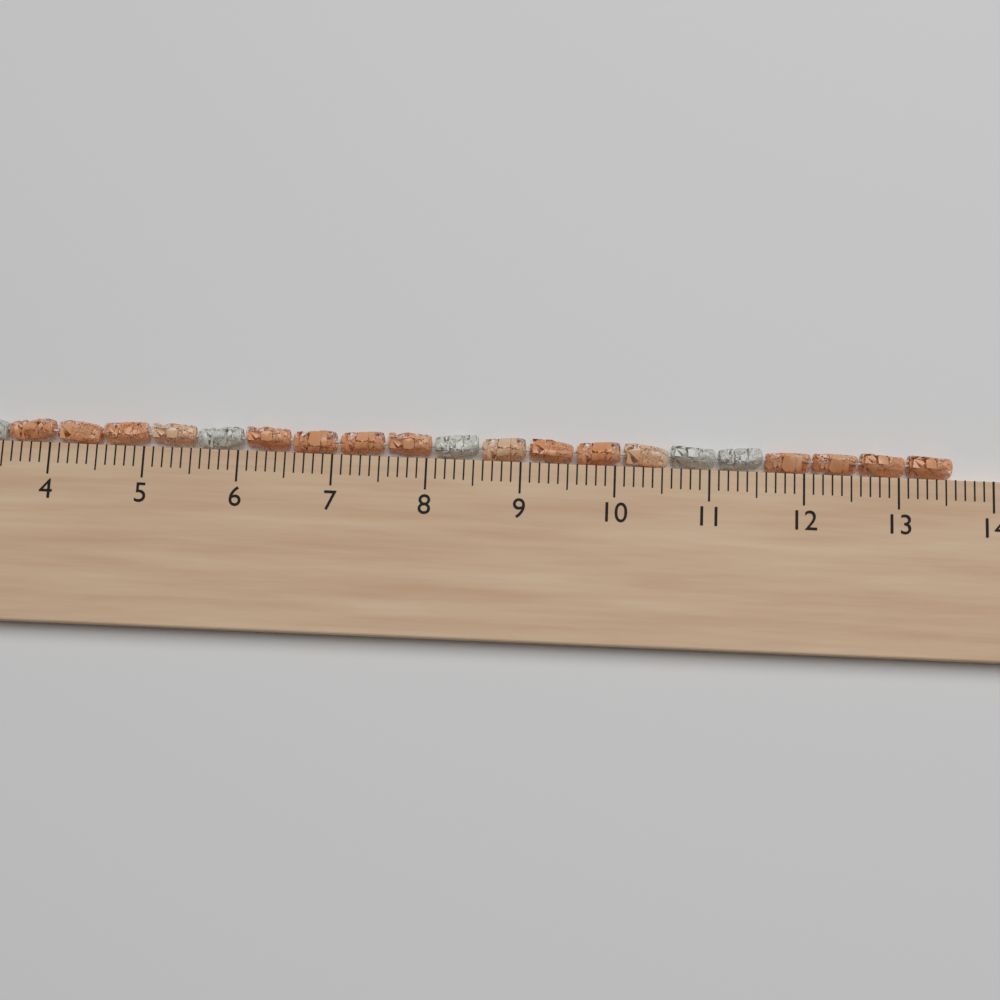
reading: 13.6 cm
